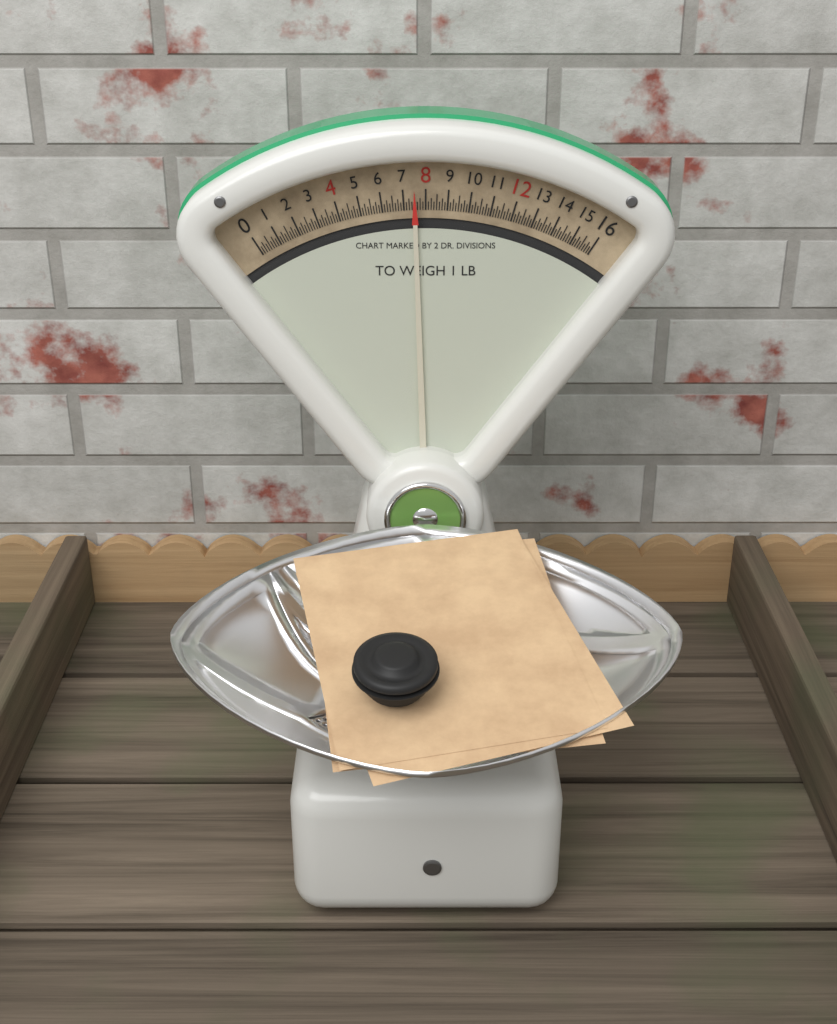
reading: 7.500 oz
